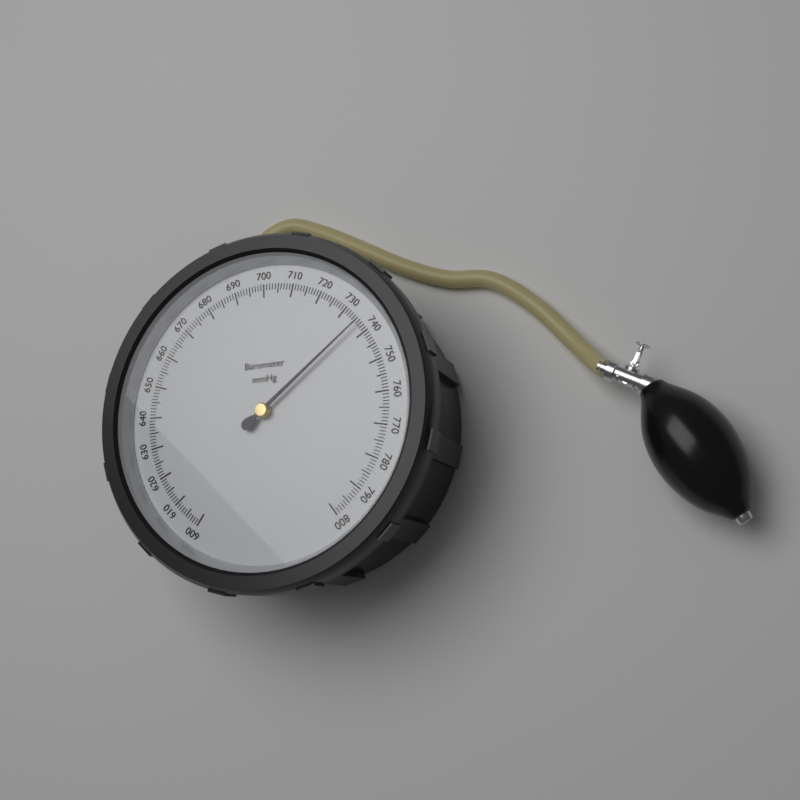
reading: 736 mmHg
